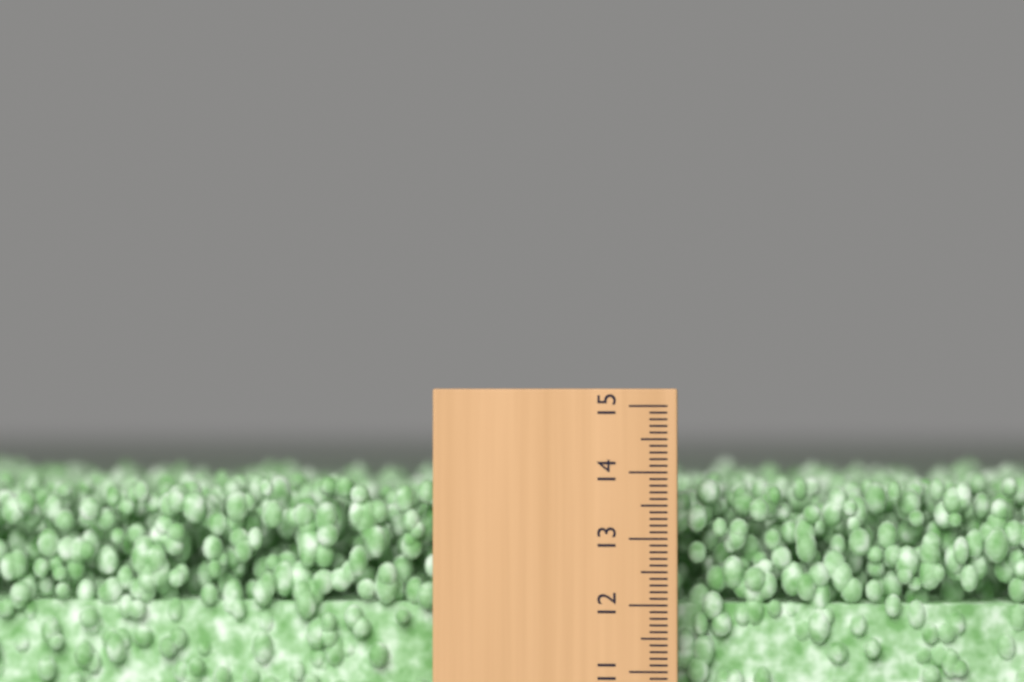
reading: 13.9 (no unit)
